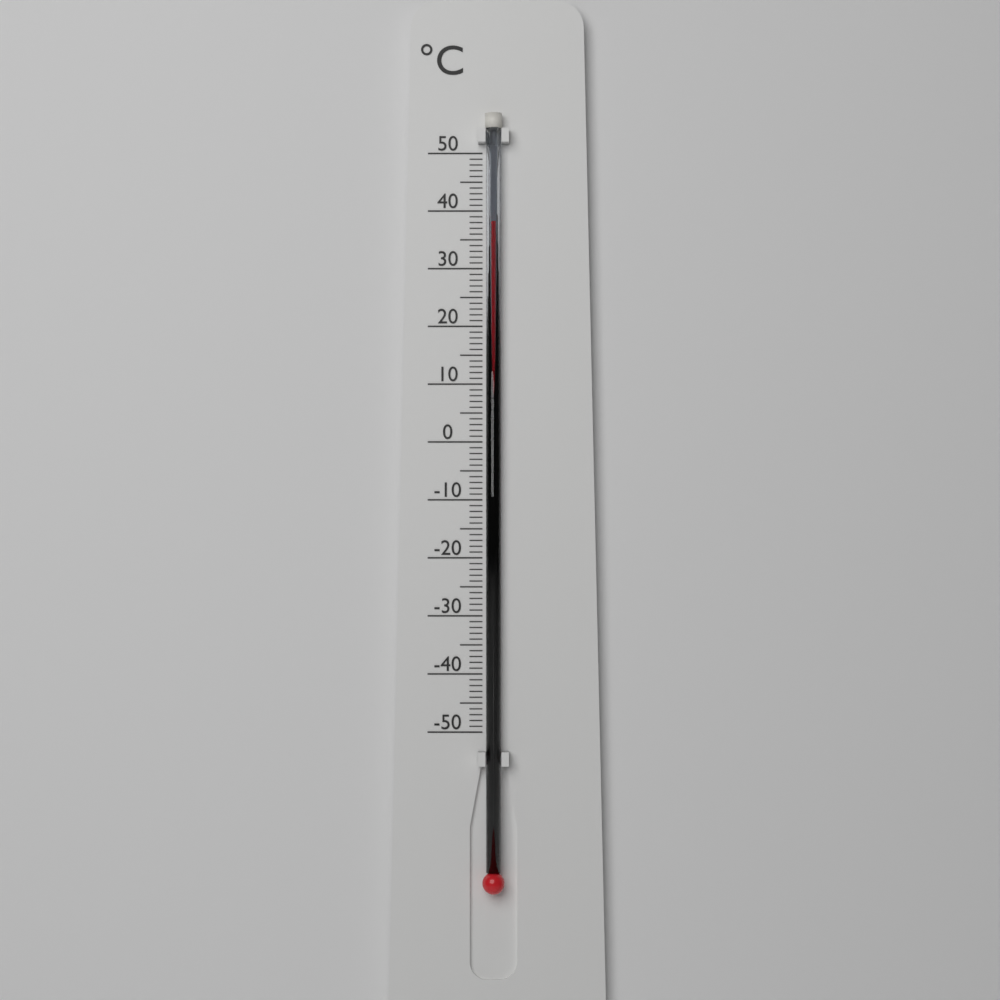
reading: 38 °C
